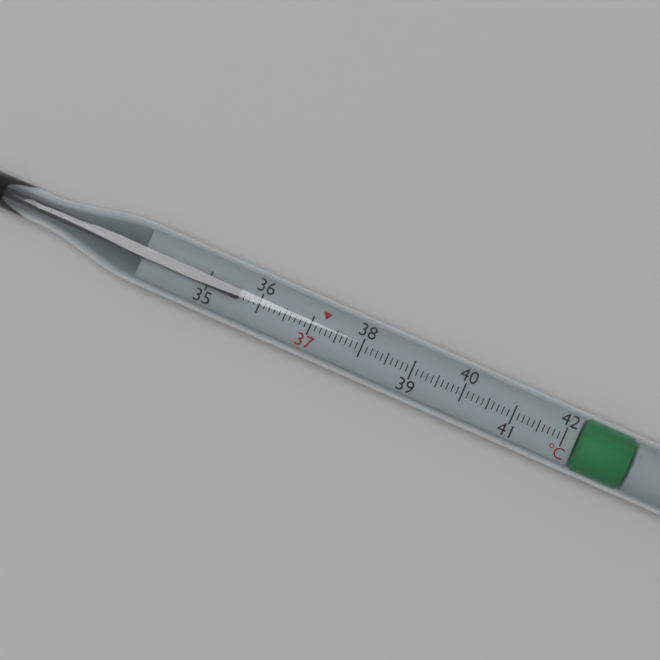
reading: 35.6 °C
